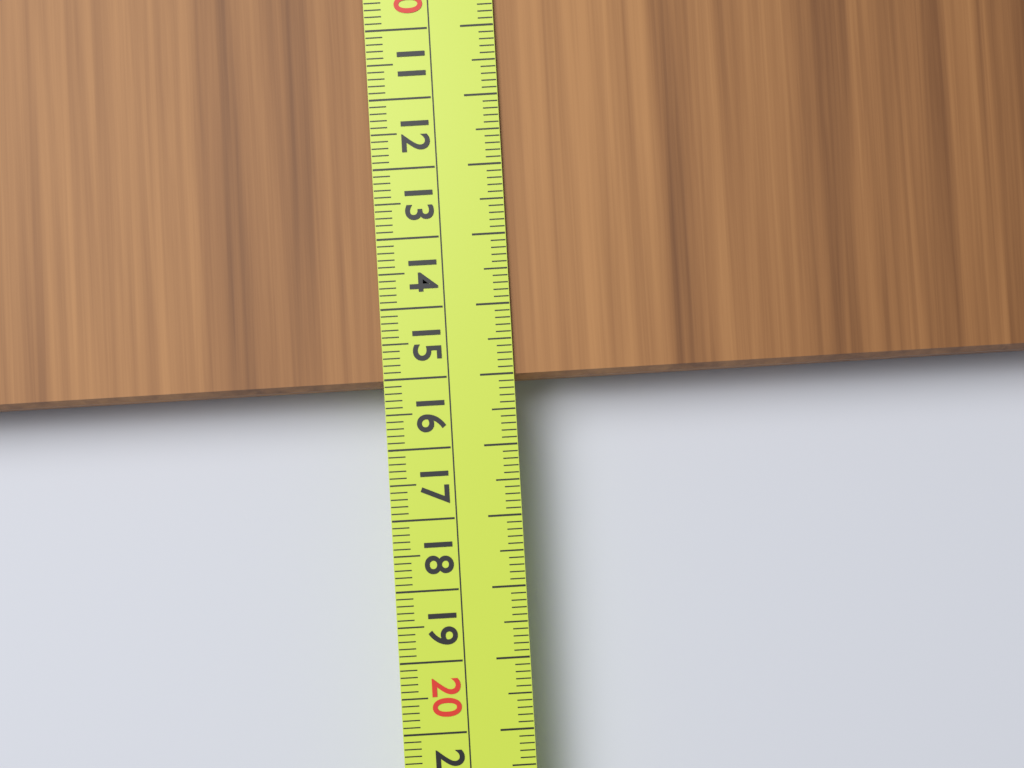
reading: 15.1 cm
